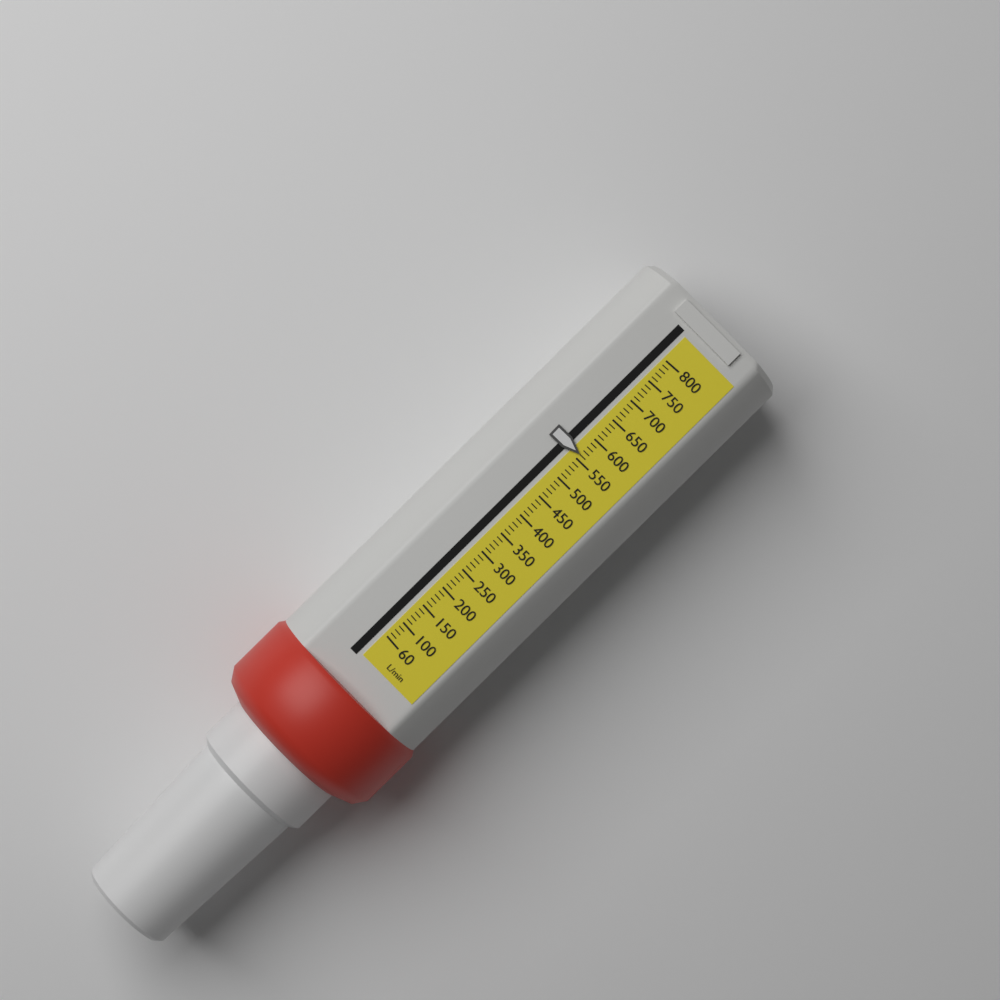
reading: 560 L/min
